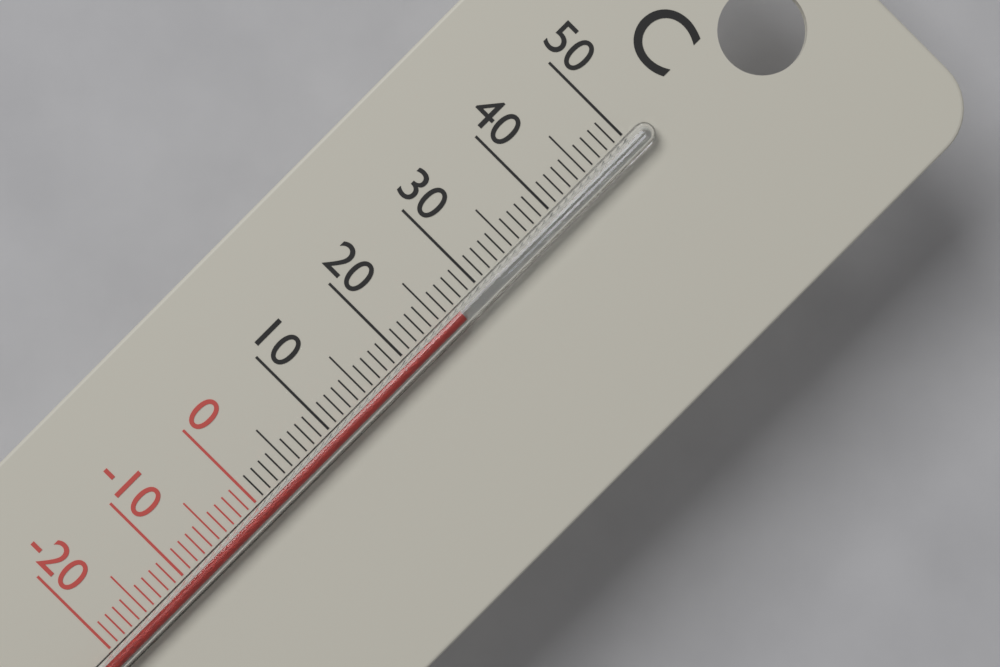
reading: 27 °C
